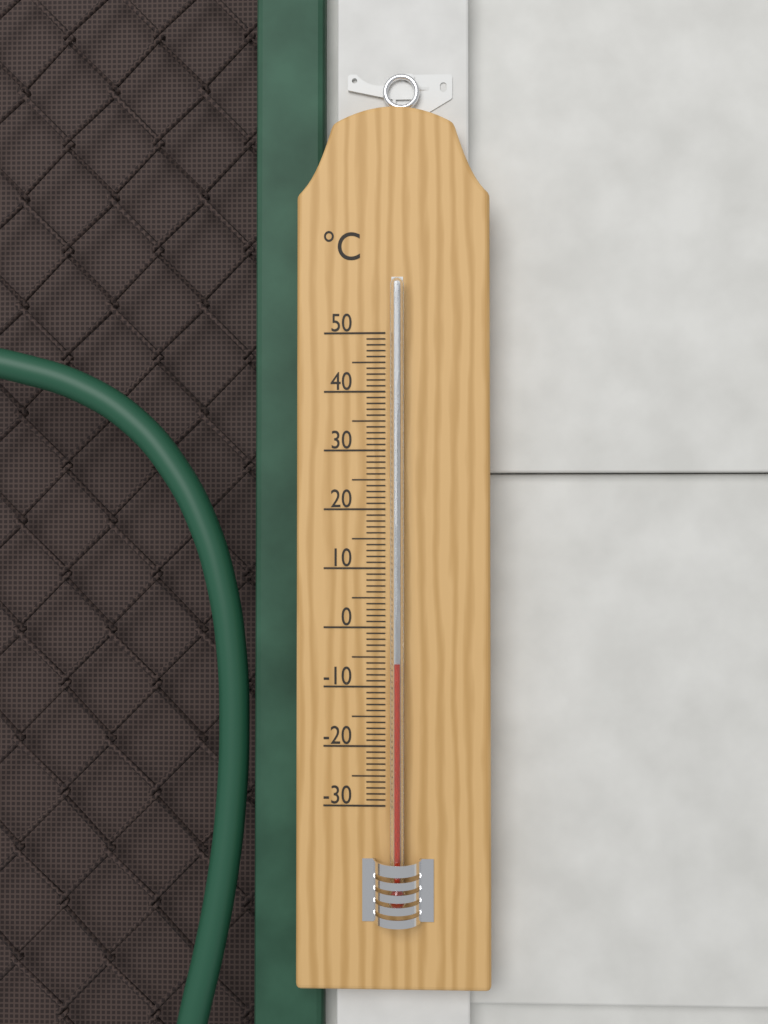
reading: -6 °C
